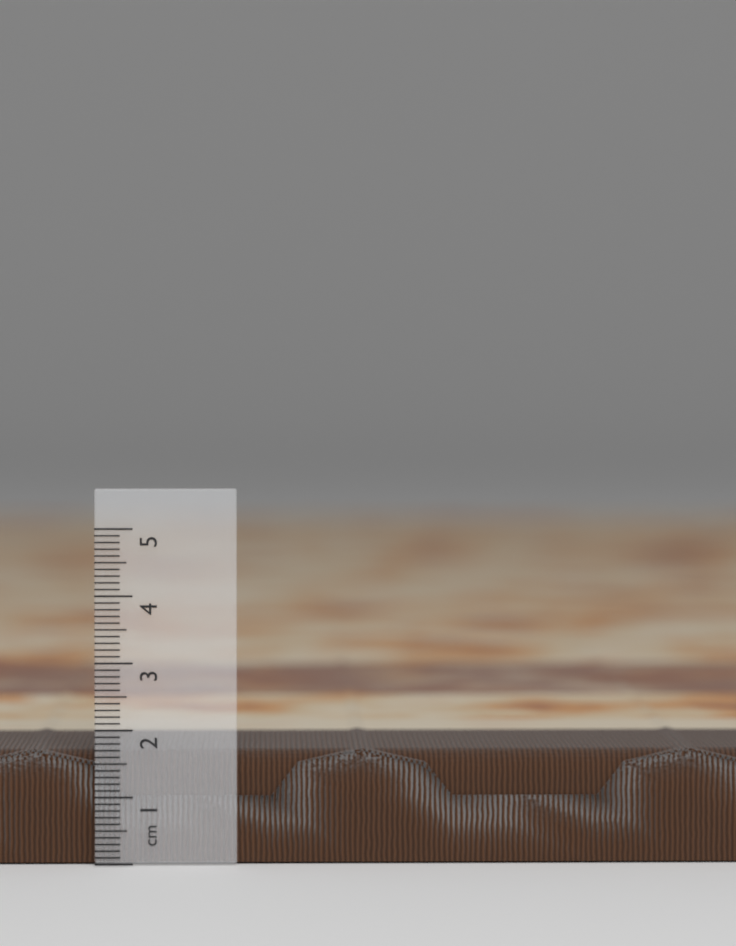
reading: 1.7 cm
